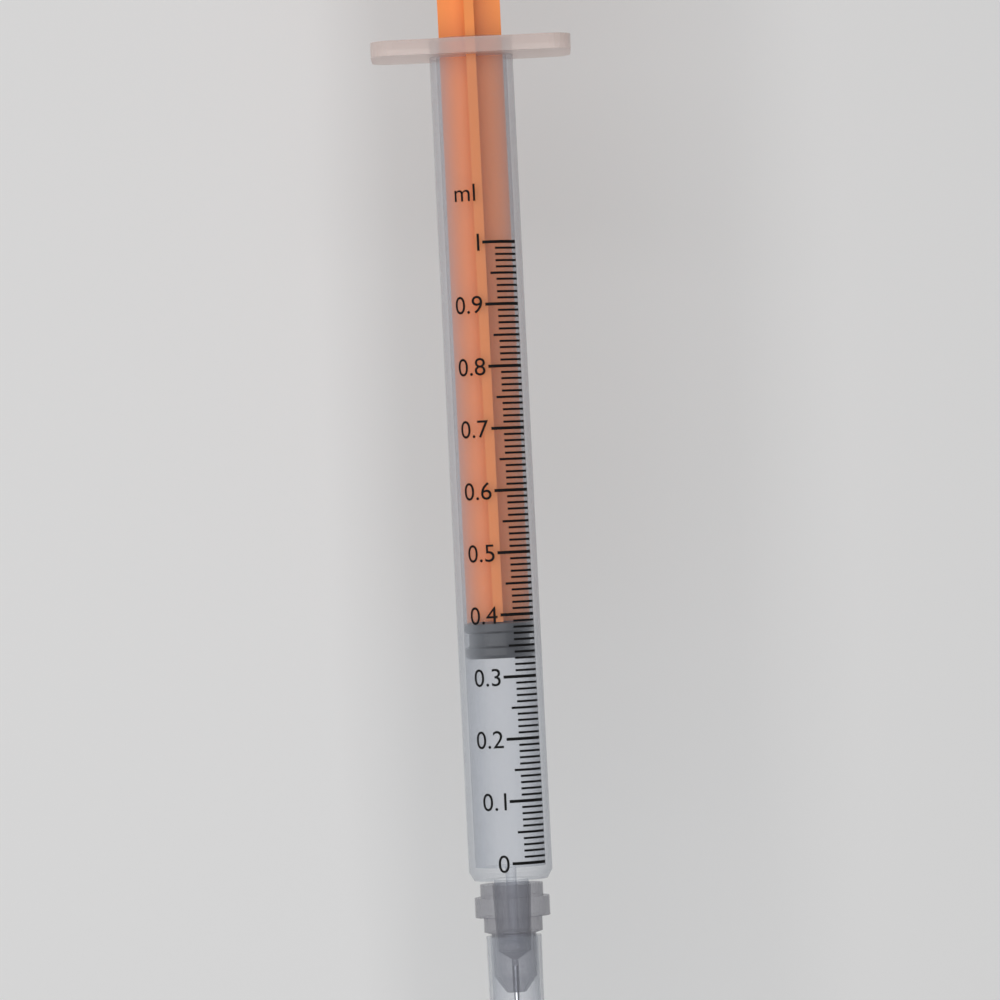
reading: 0.33 ml
